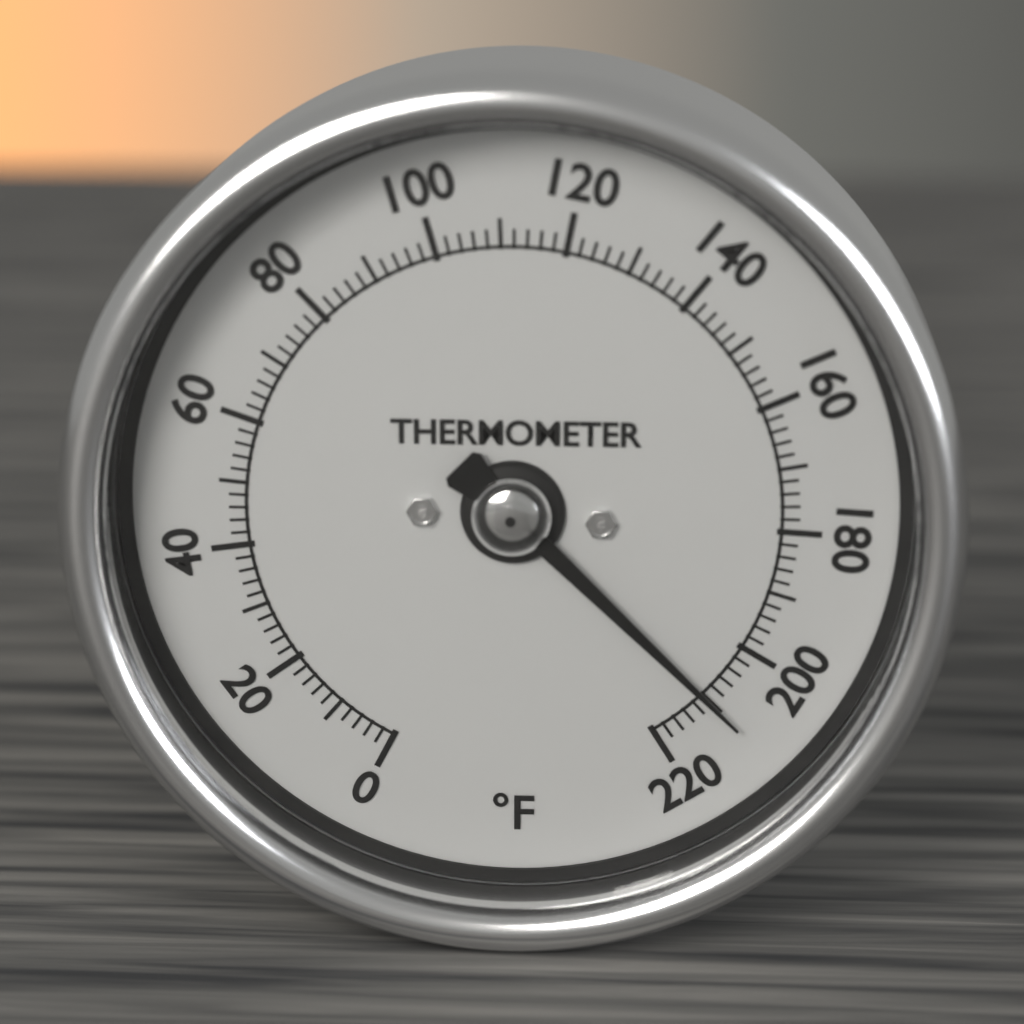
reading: 210 °F
